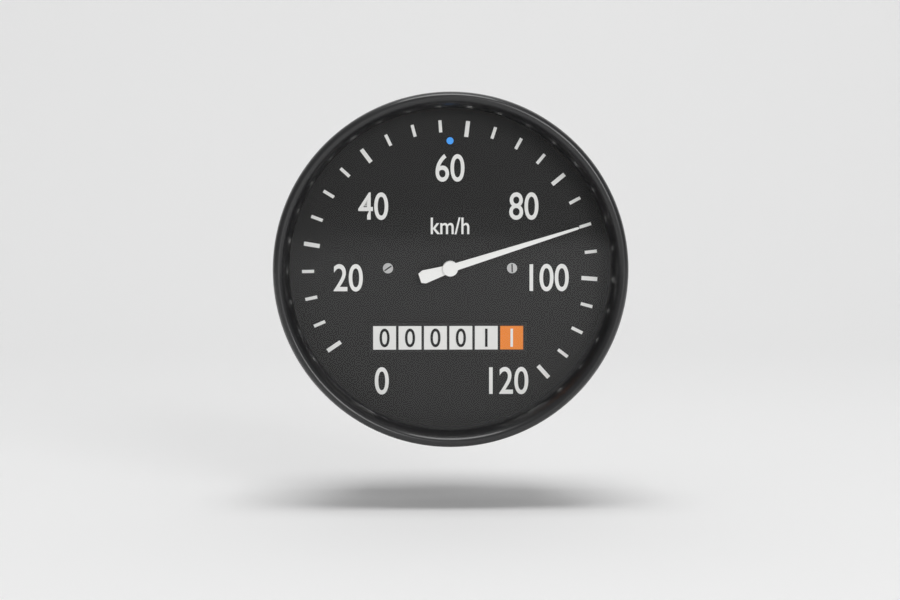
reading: 90 km/h
